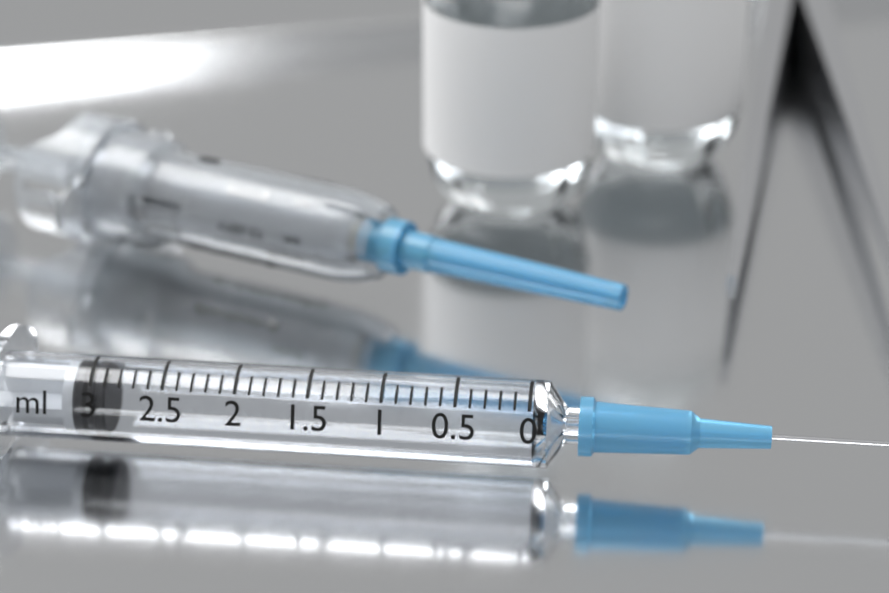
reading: 2.9 ml
